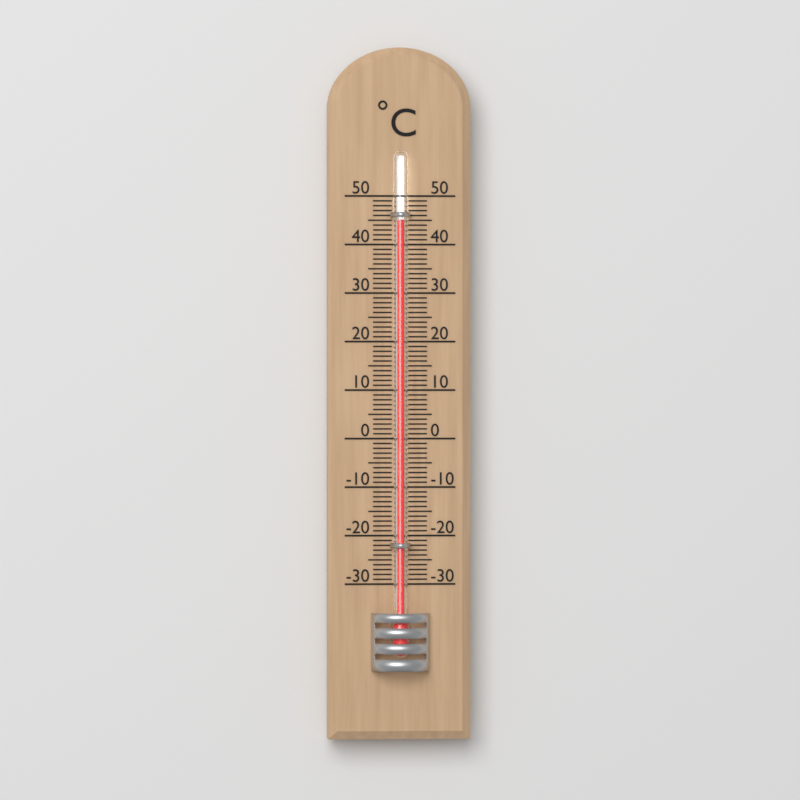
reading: 45 °C
